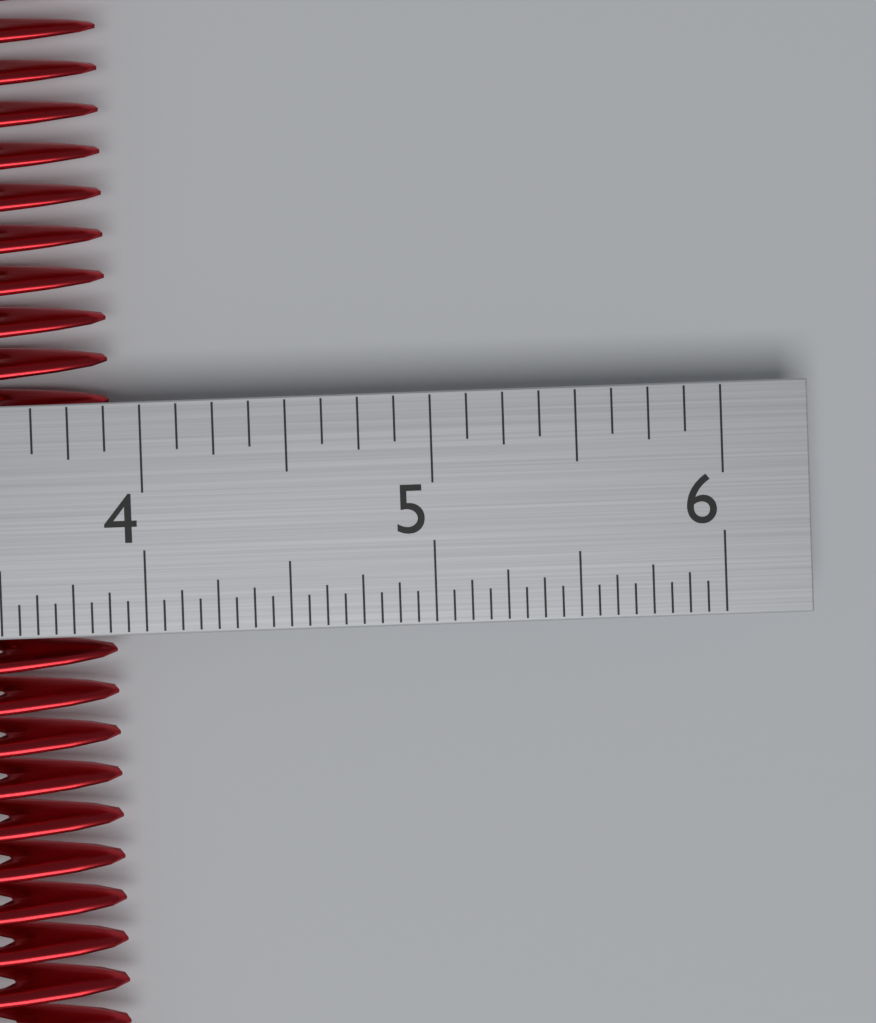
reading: 3.8750 in
